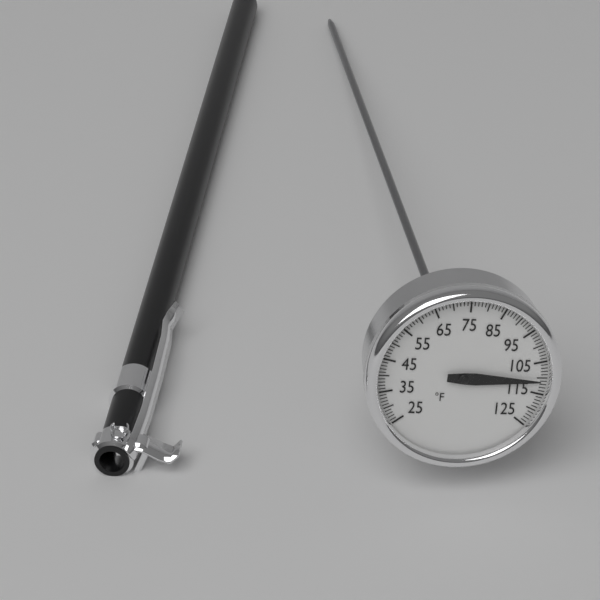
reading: 111 °F
